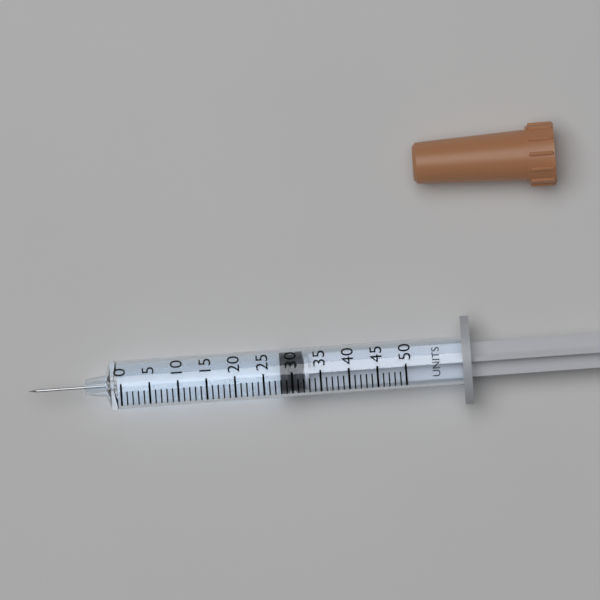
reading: 28 units
